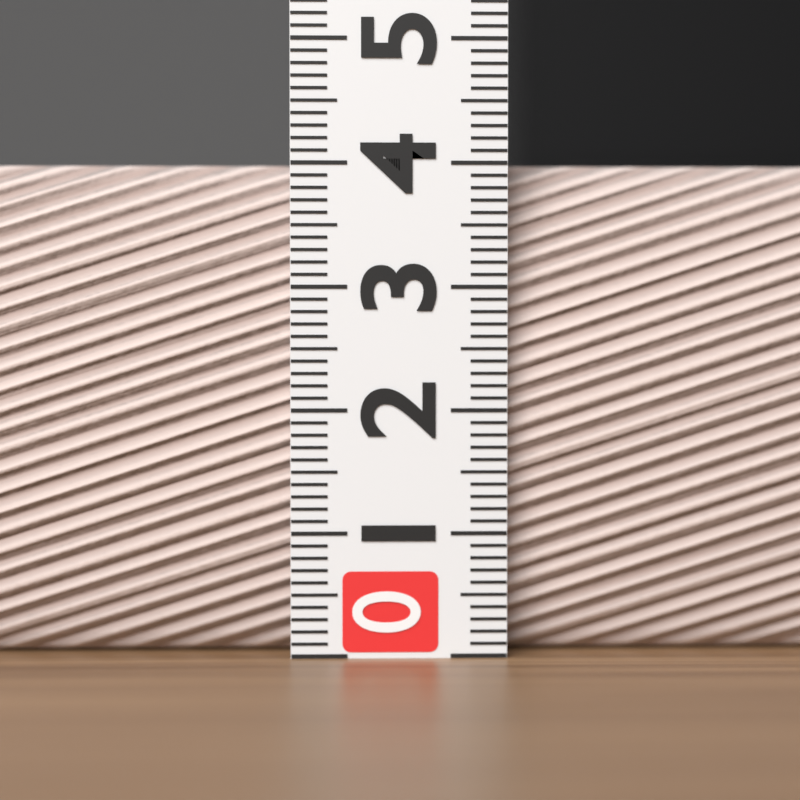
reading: 4.0 (no unit)
